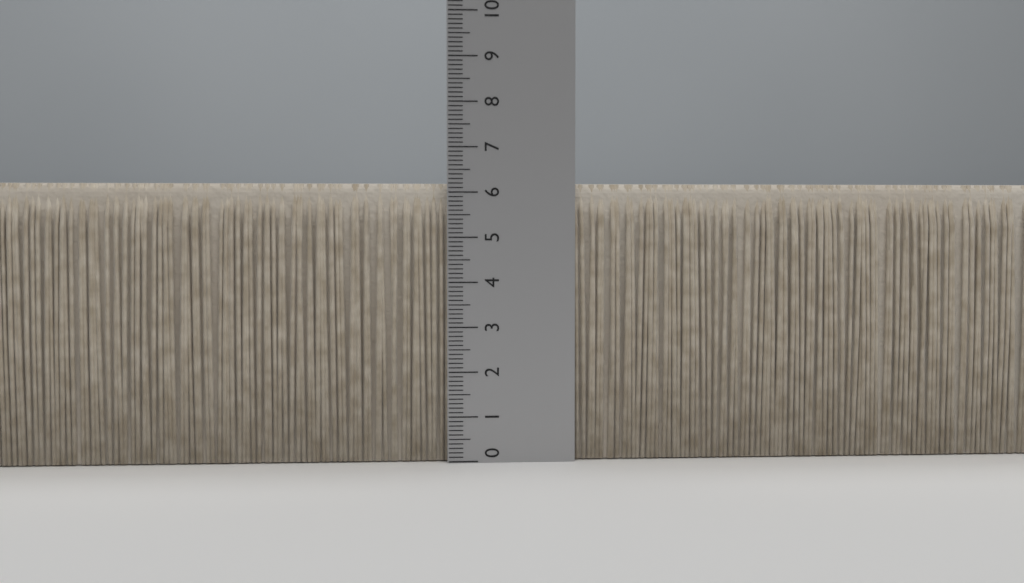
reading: 6.2 (no unit)
